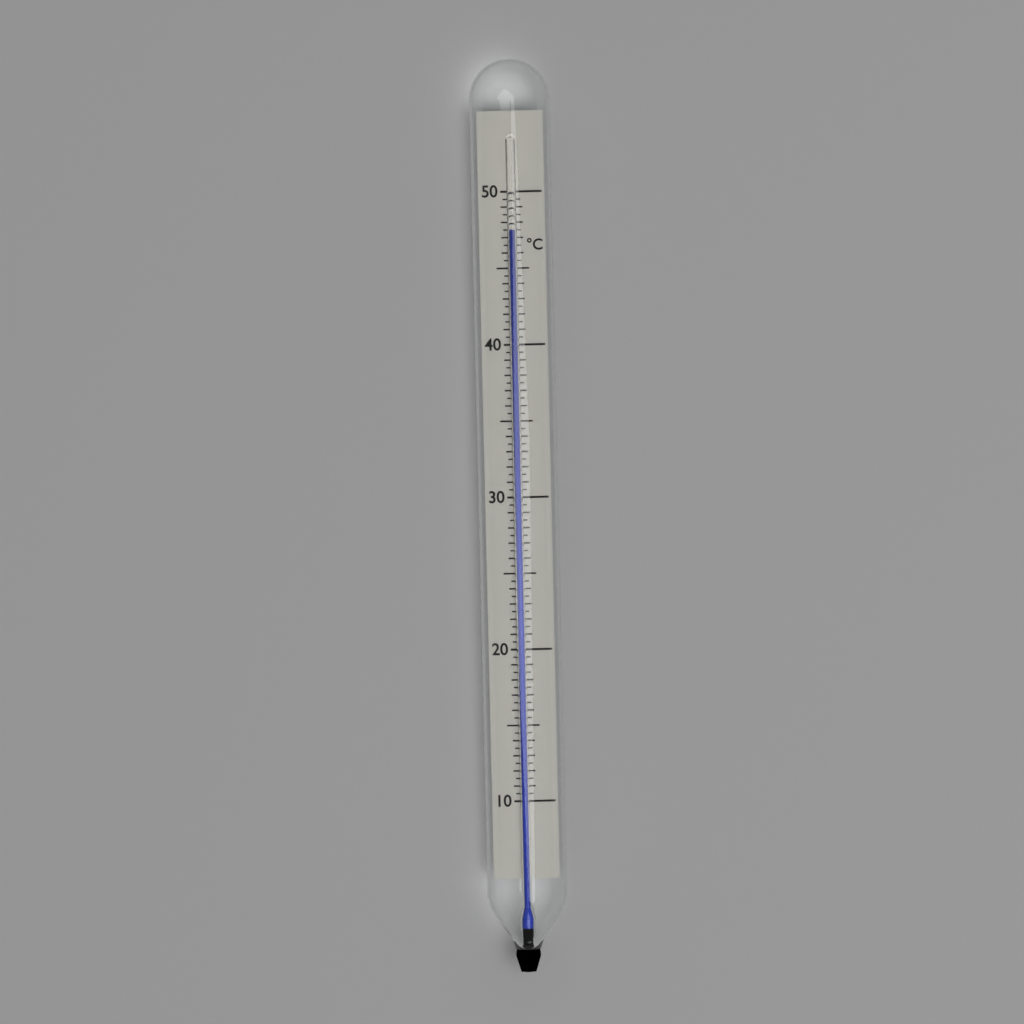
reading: 47.5 °C
